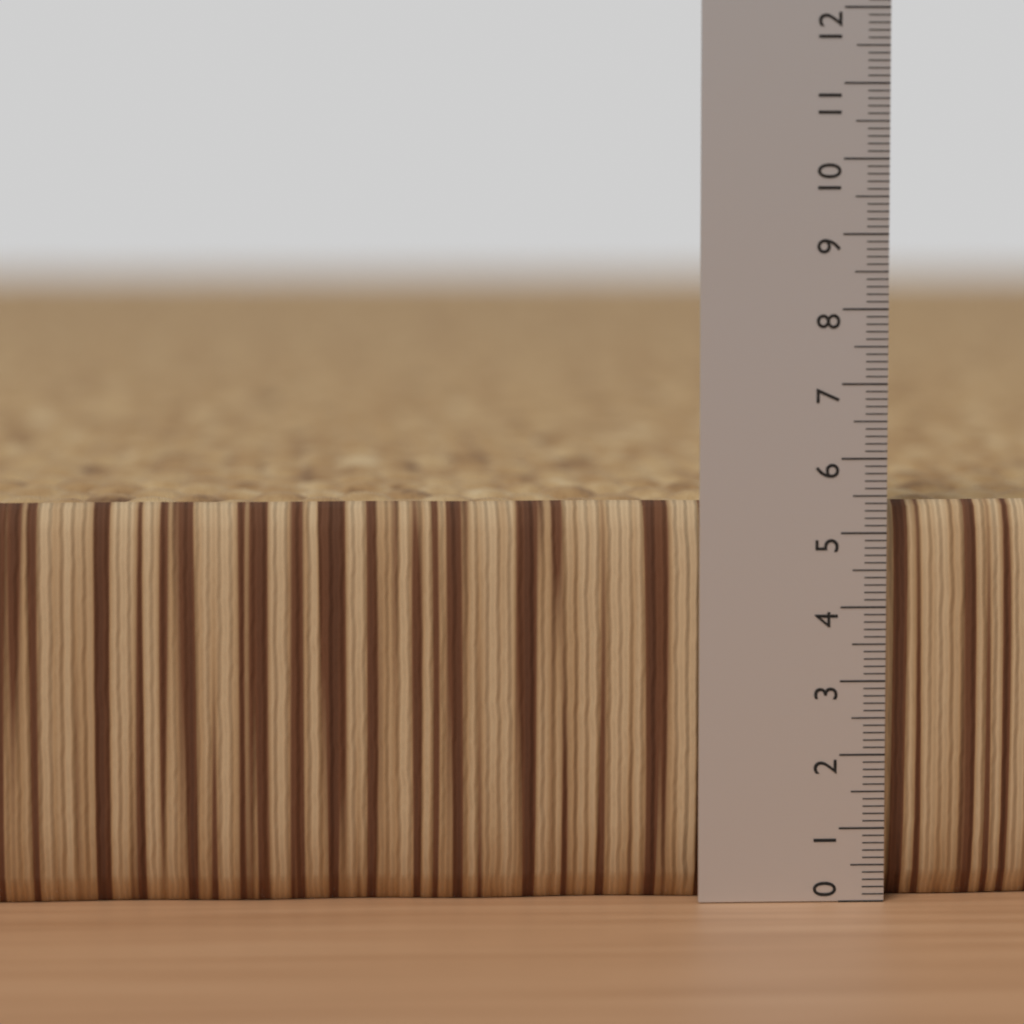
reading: 5.4 (no unit)
